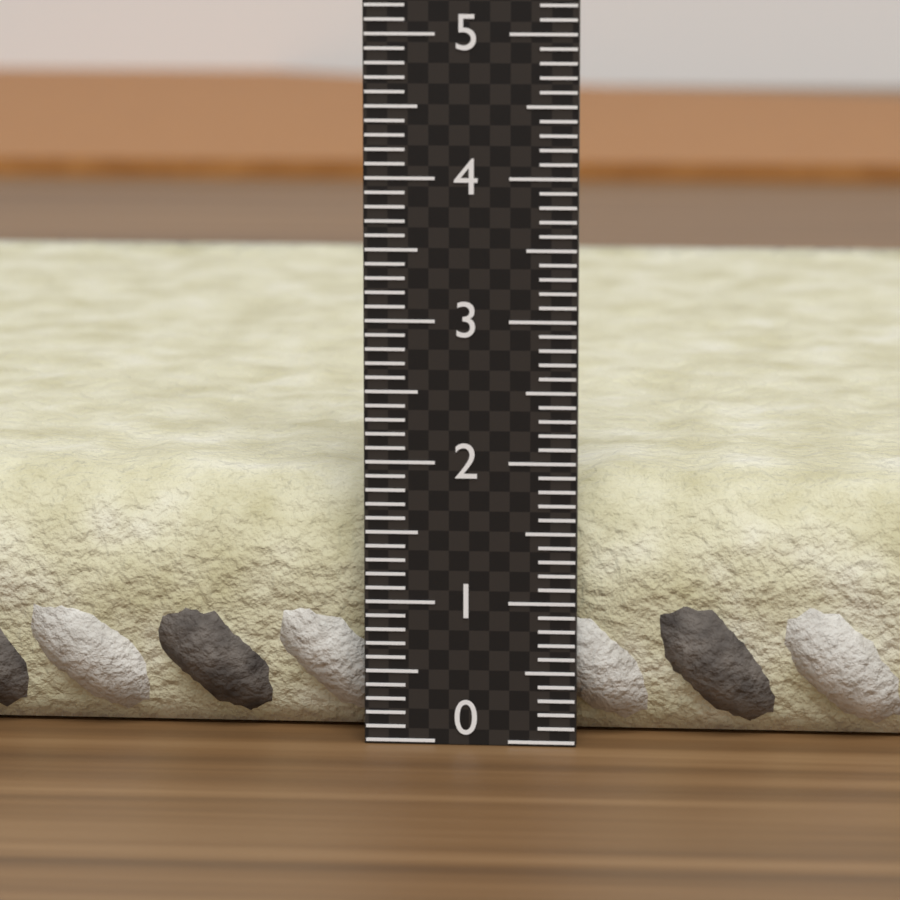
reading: 1.9 (no unit)
